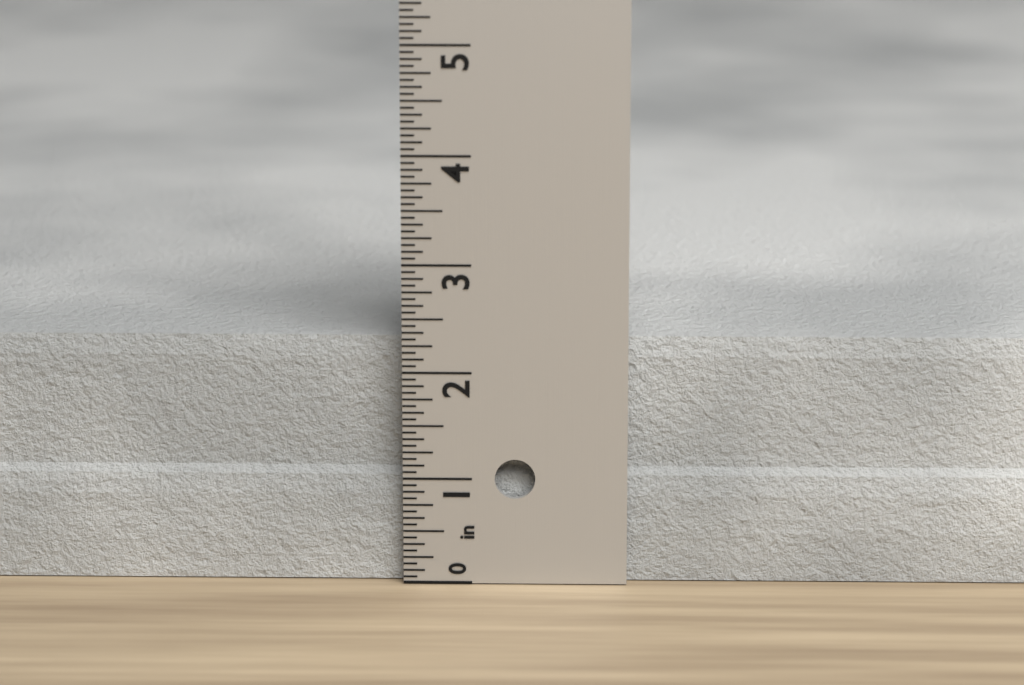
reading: 2.2500 in
